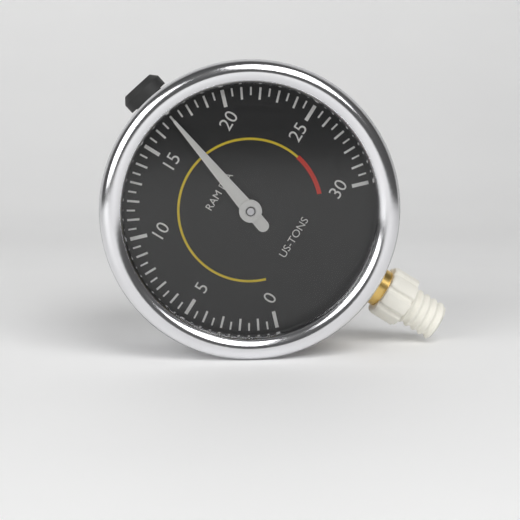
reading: 17.0 US-TONS
